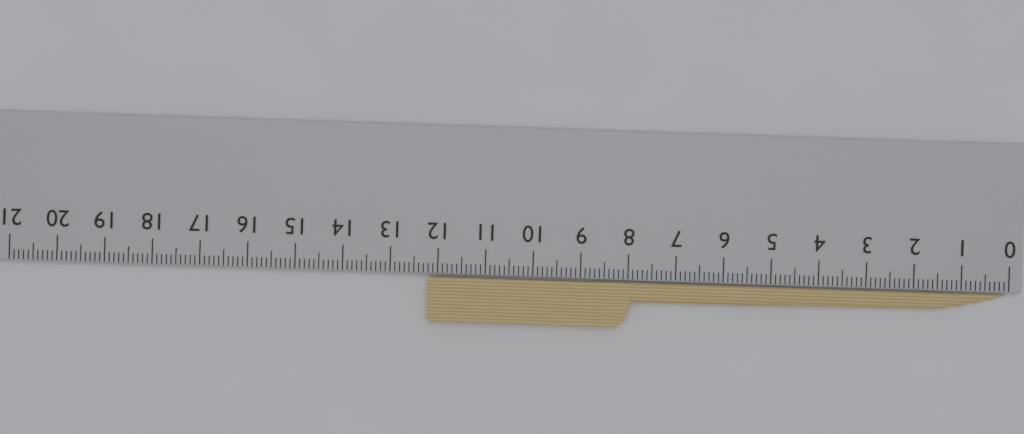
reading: 12.2 cm
